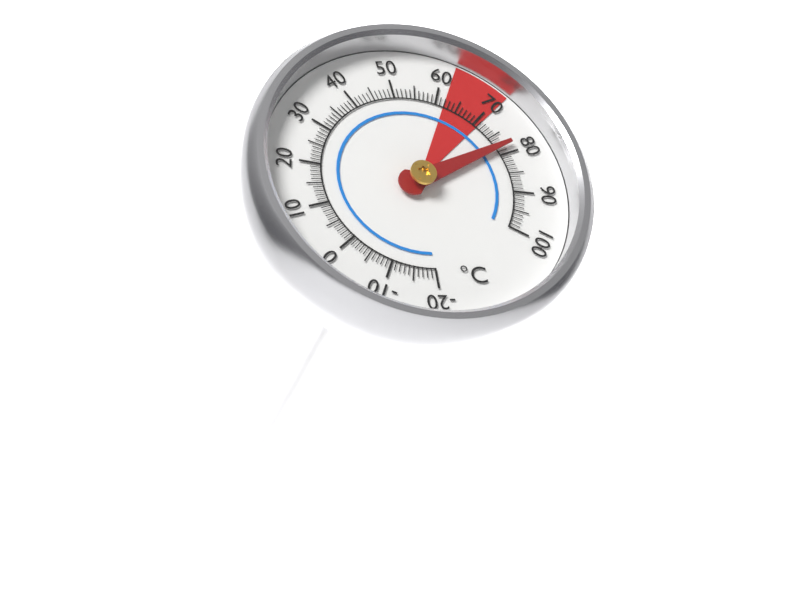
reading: 78 °C
